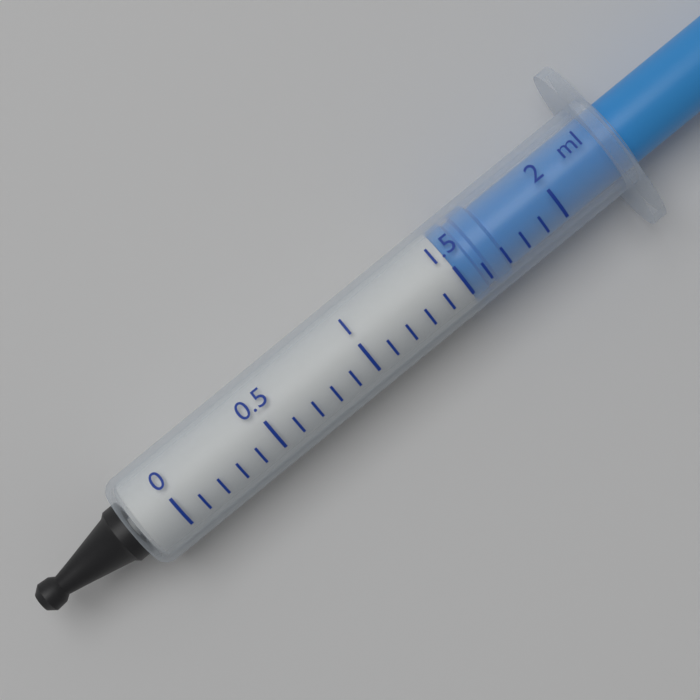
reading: 1.5 ml
